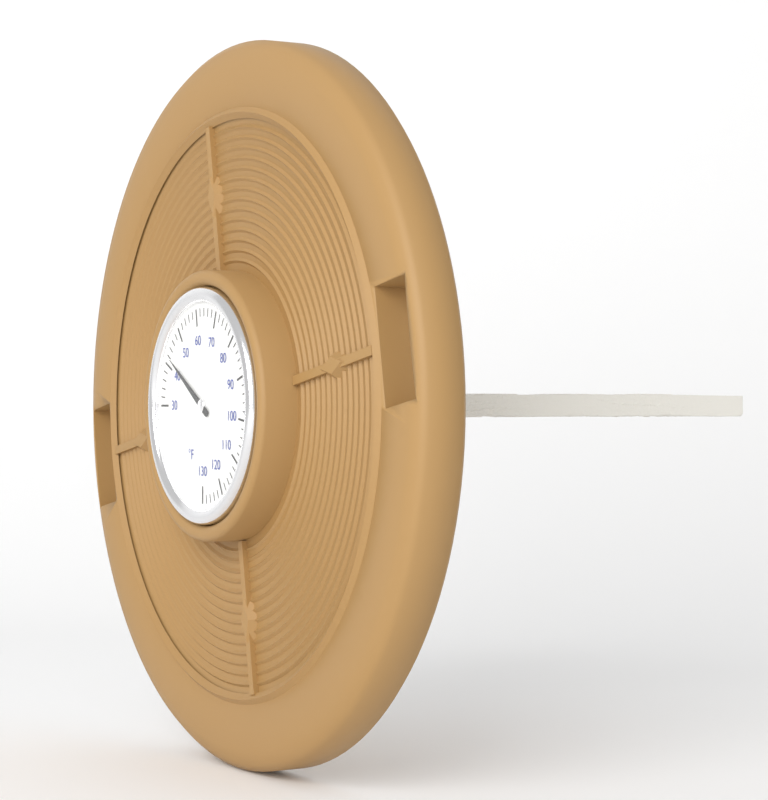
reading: 42 °F
